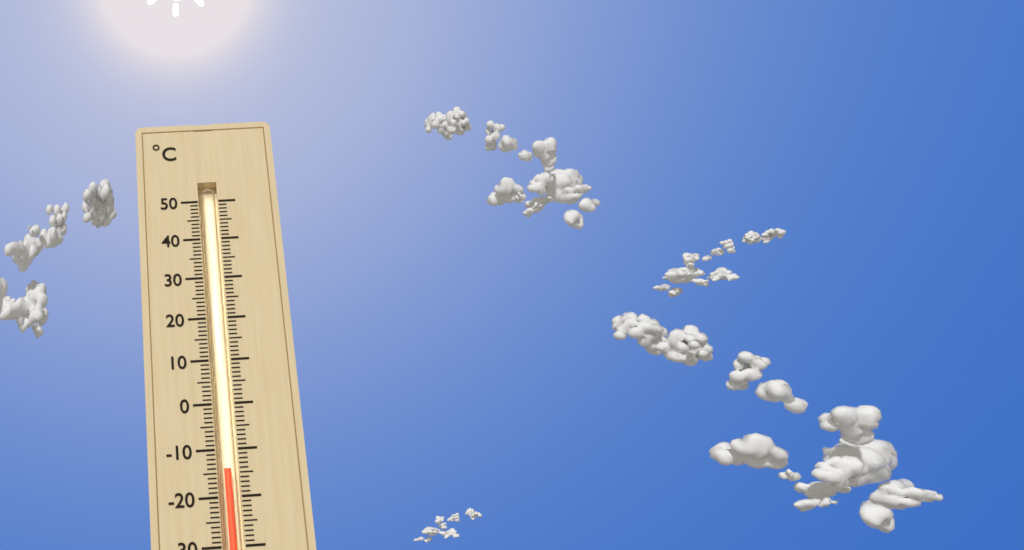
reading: -14 °C
